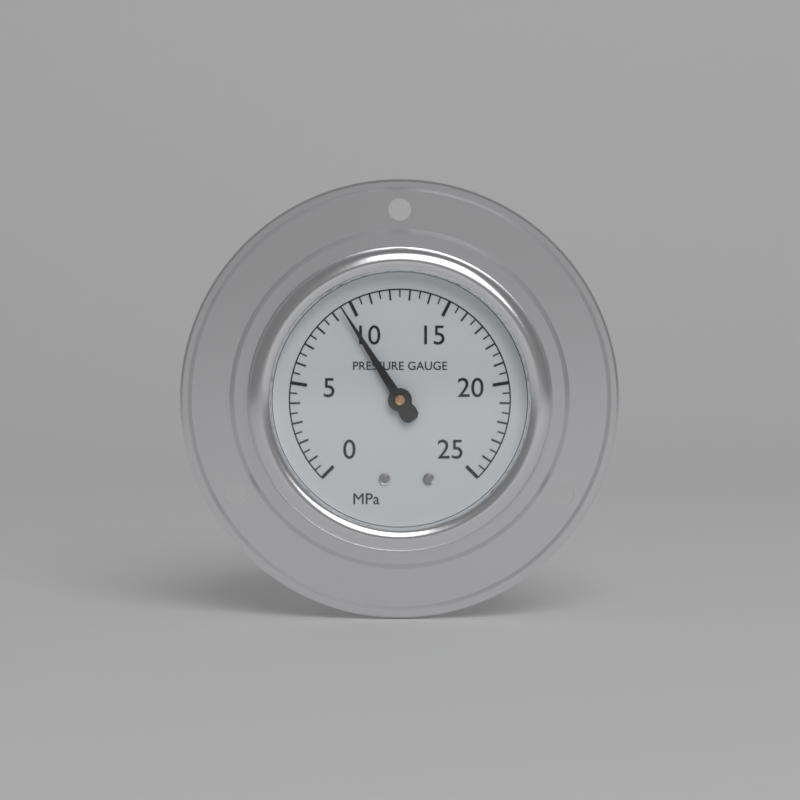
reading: 9.5 MPa
